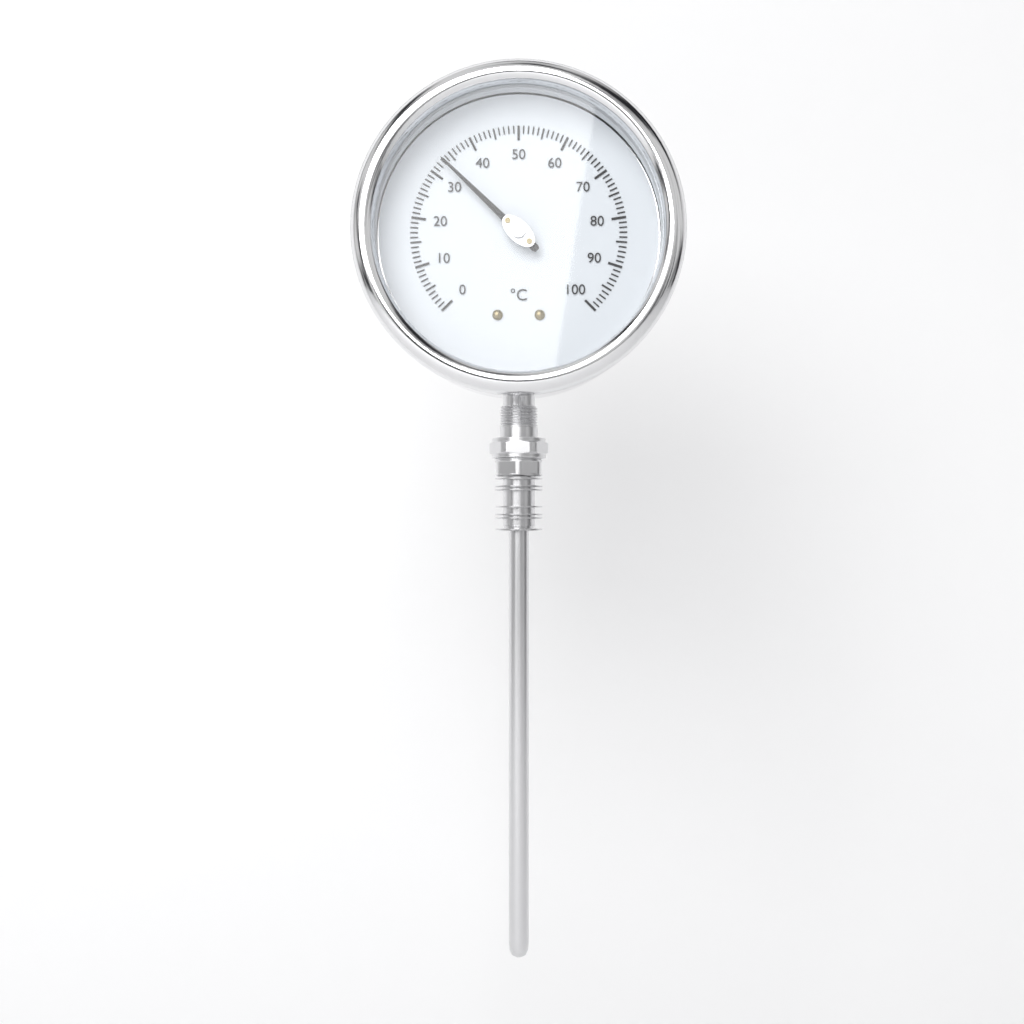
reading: 33 °C
